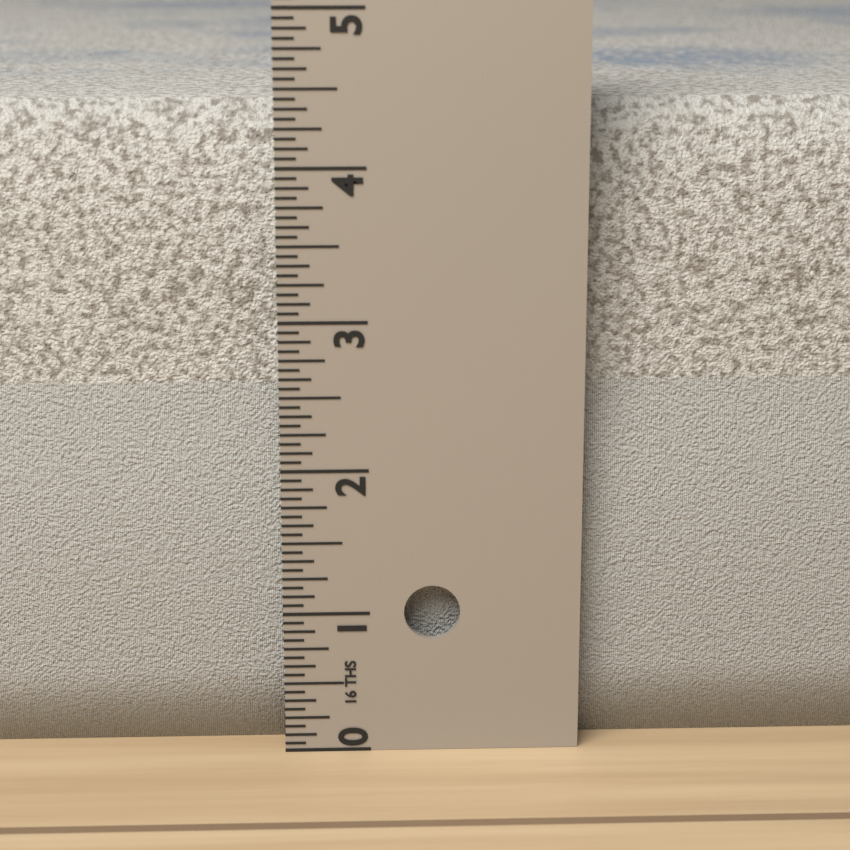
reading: 4.3750 in
